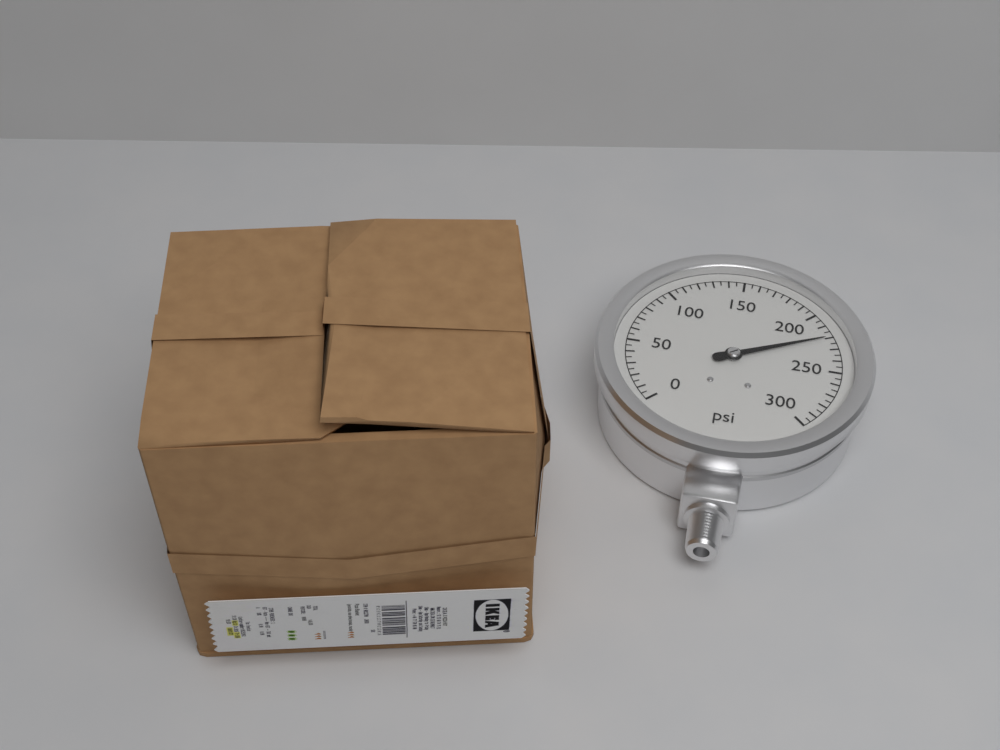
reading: 220 psi
